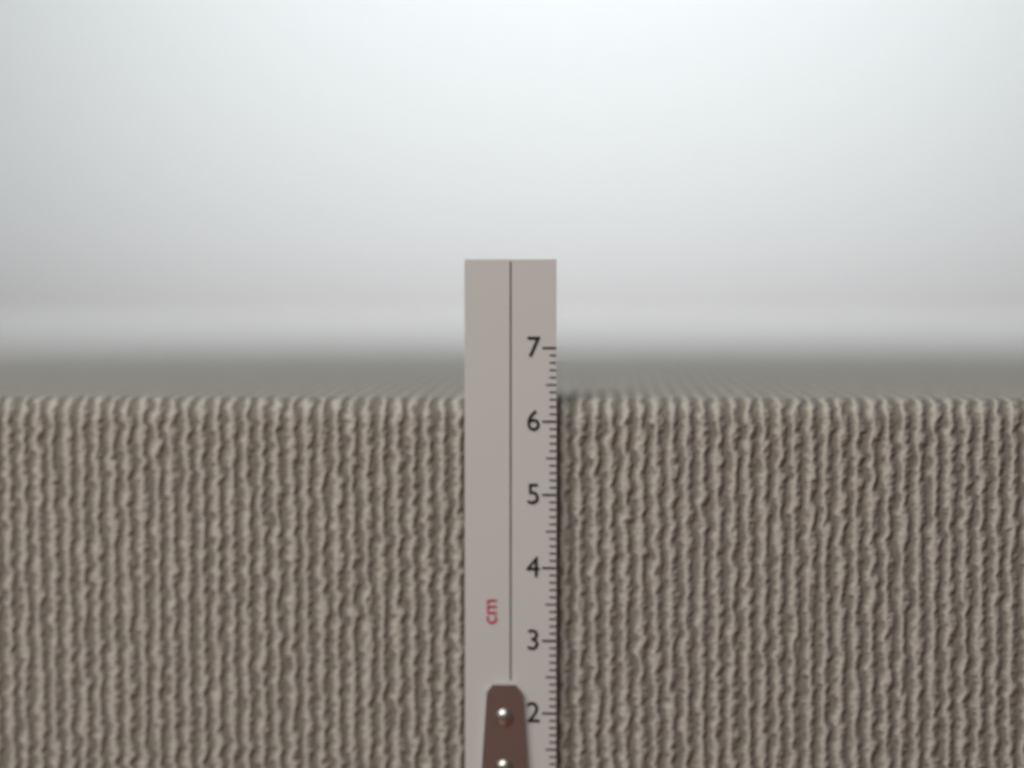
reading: 6.3 cm
